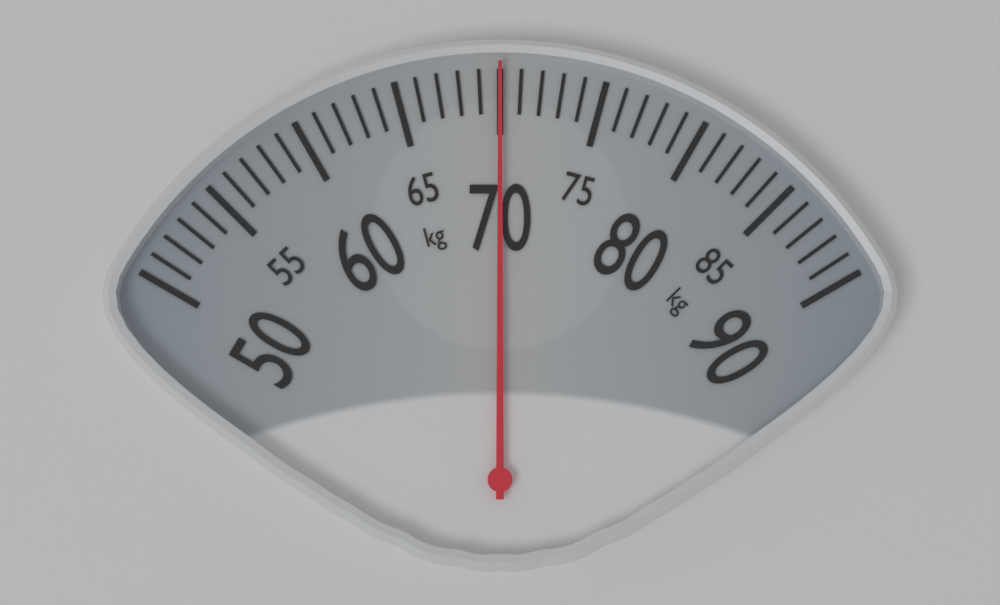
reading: 70 kg
